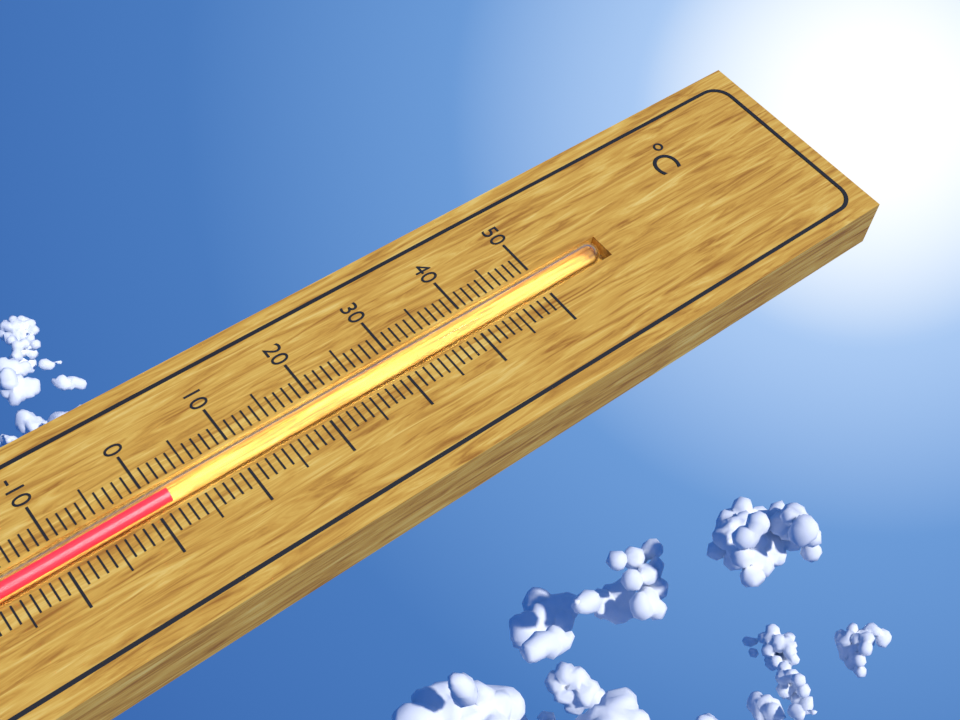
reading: 2 °C
